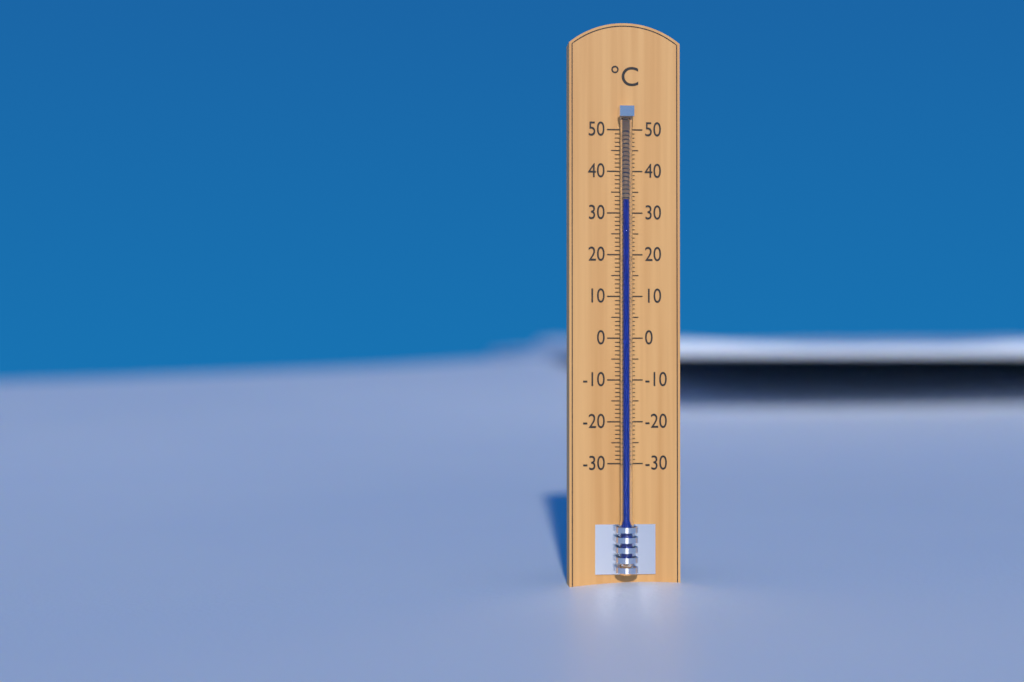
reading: 33 °C
